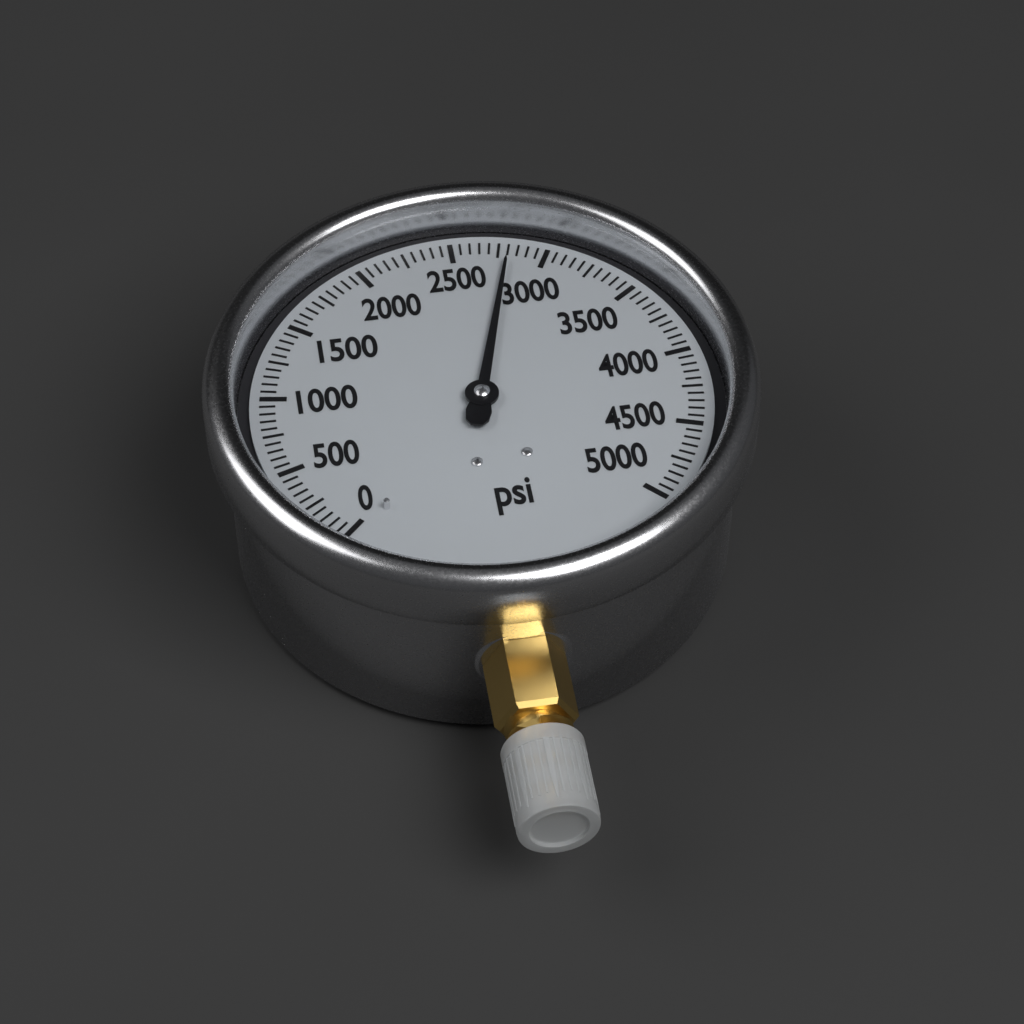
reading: 2800 psi
